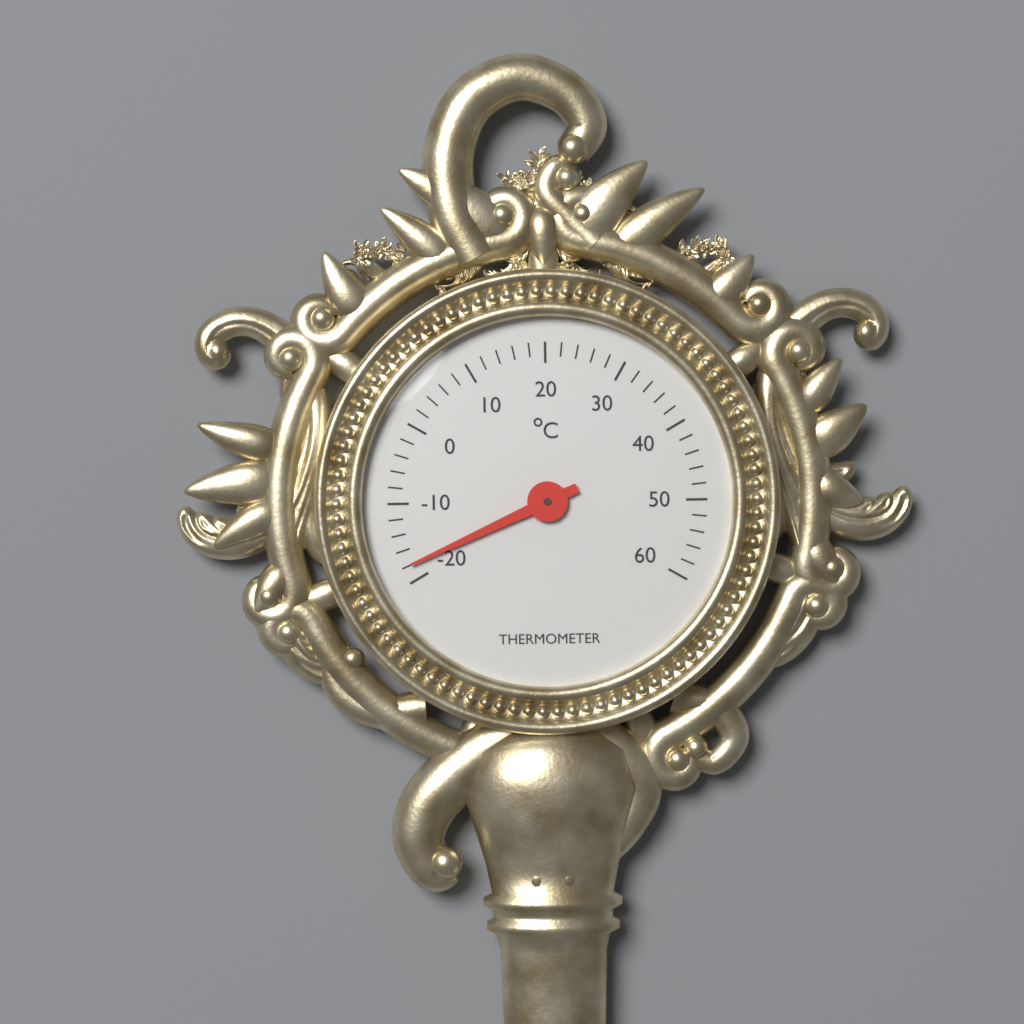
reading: -18 °C
